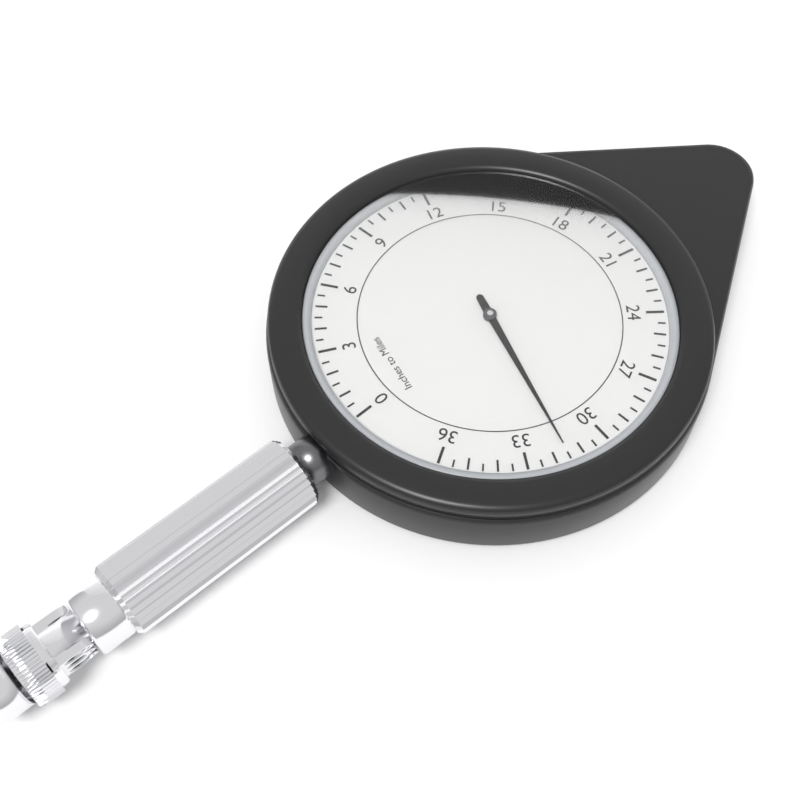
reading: 31.5 miles
